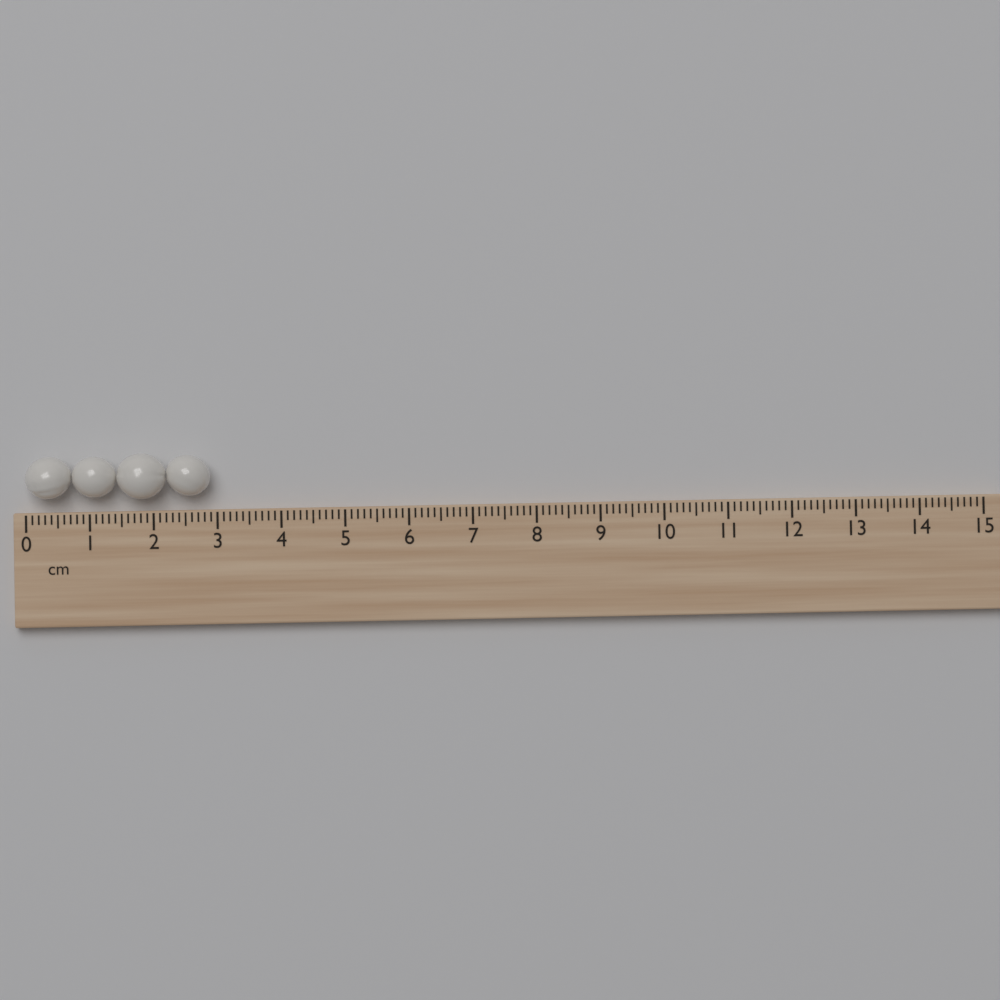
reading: 2.9 cm
